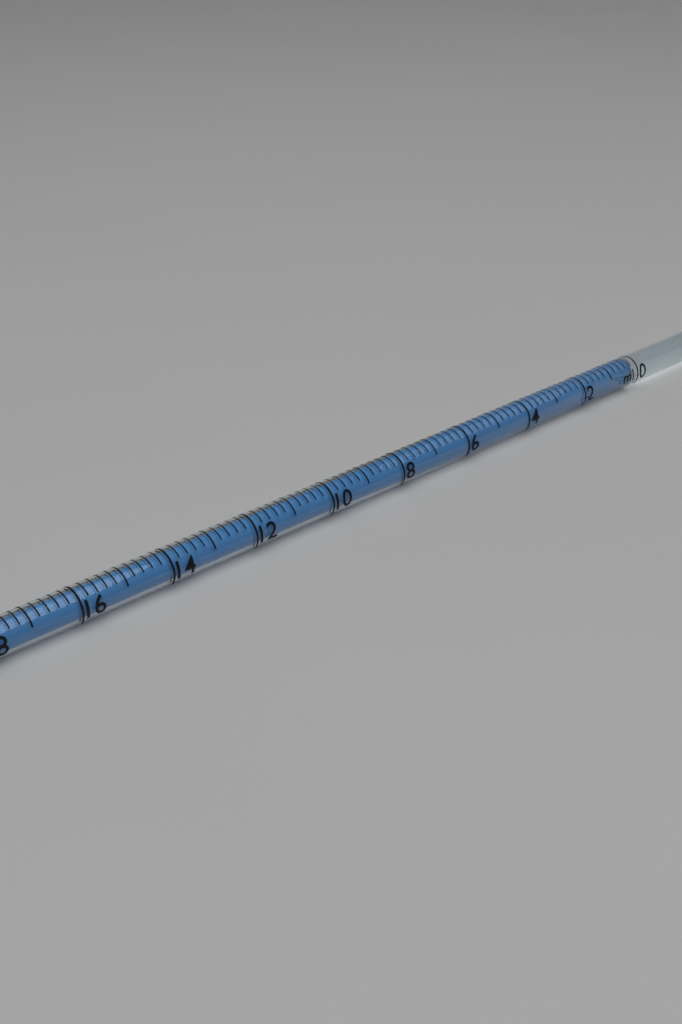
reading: 0.2 ml
